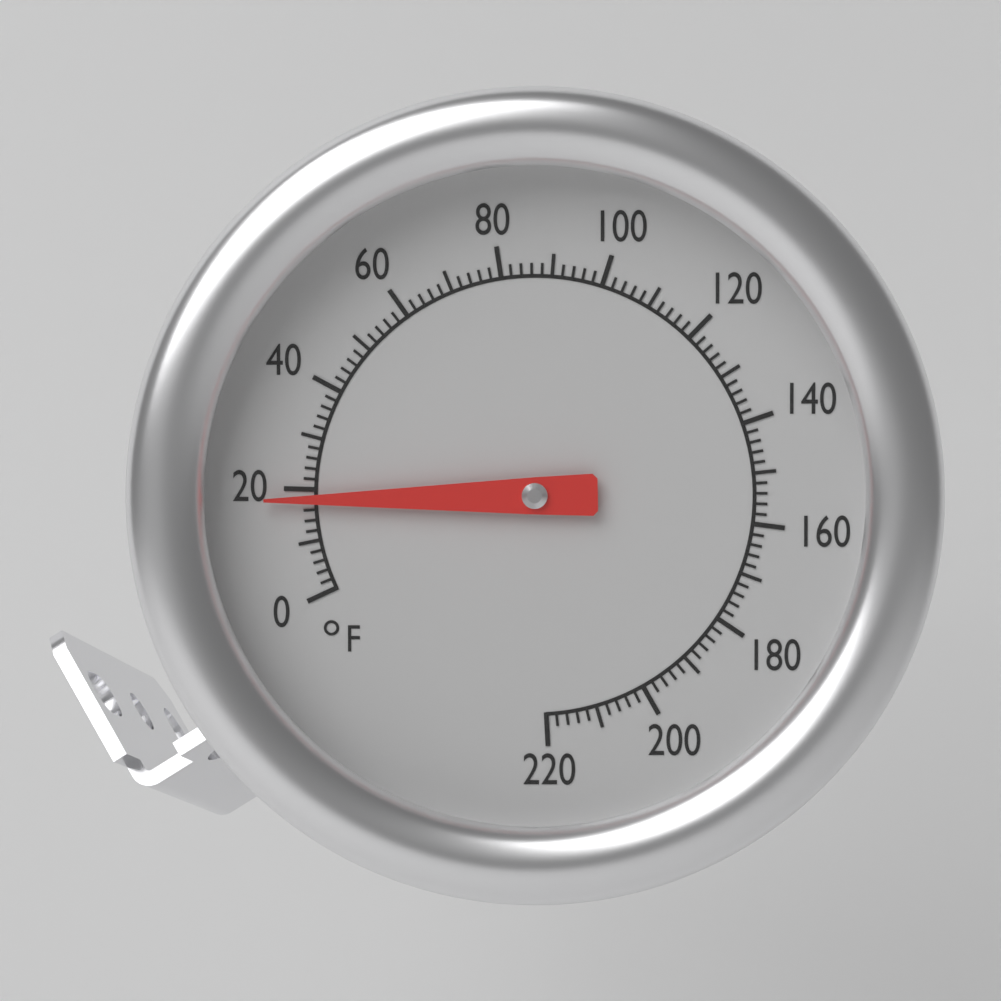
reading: 18 °F
